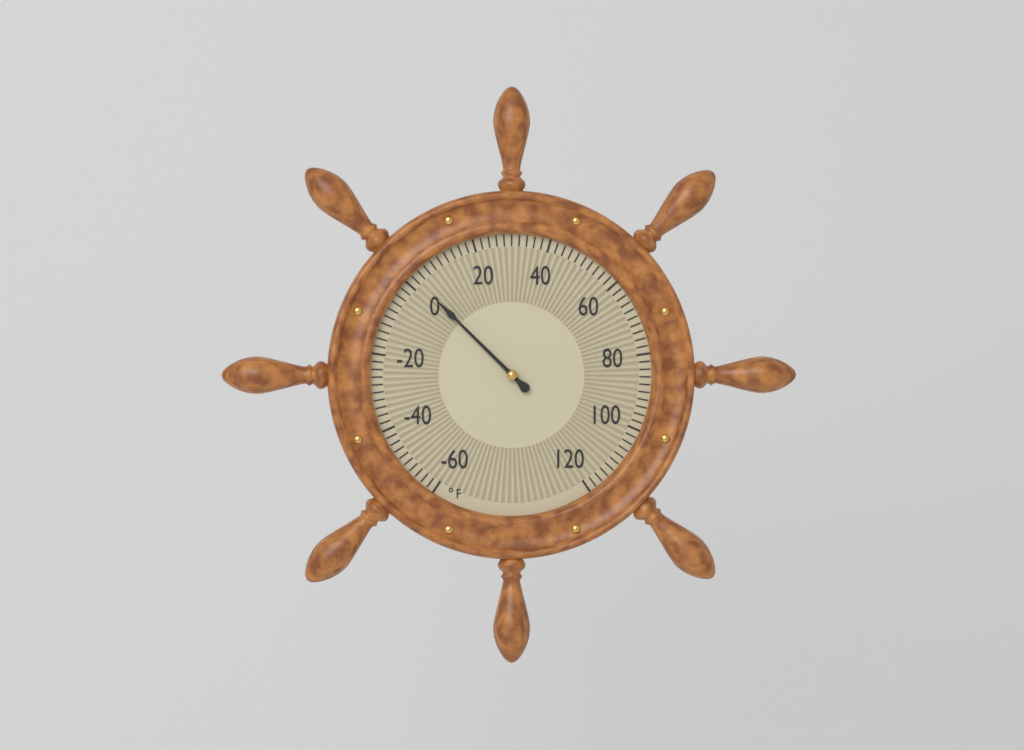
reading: 2 °F
